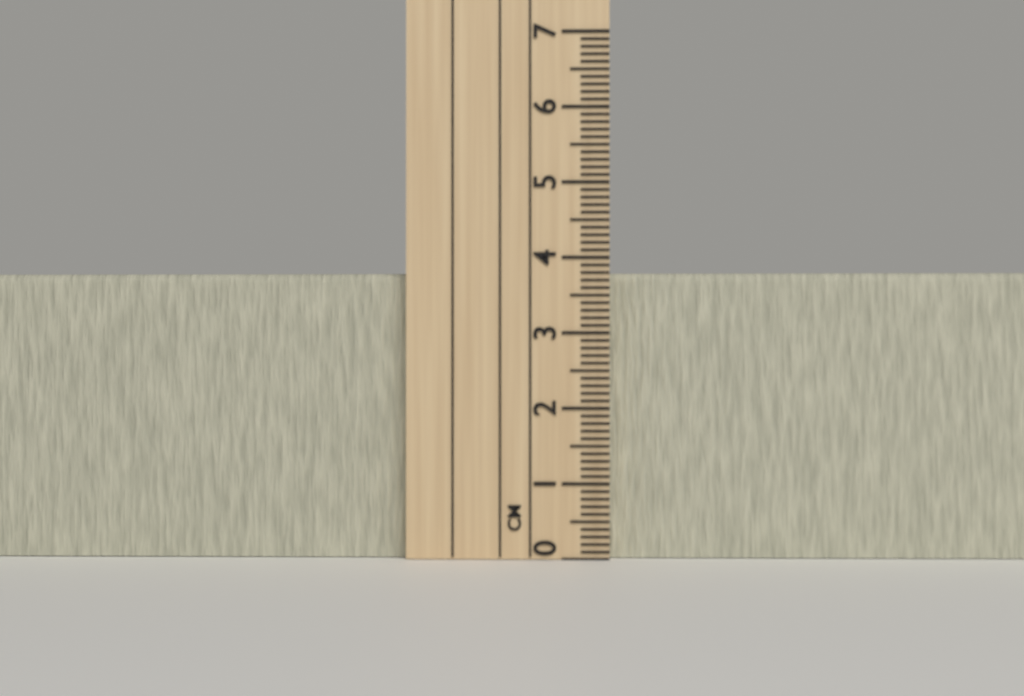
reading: 3.8 cm
